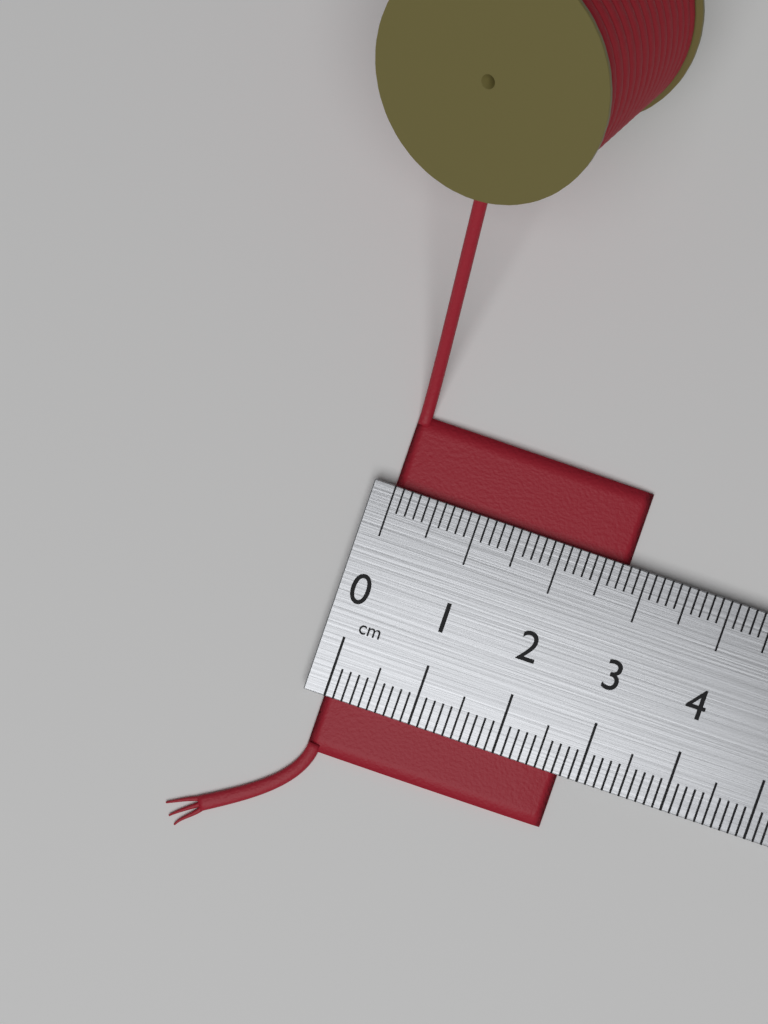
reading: 2.8 cm
